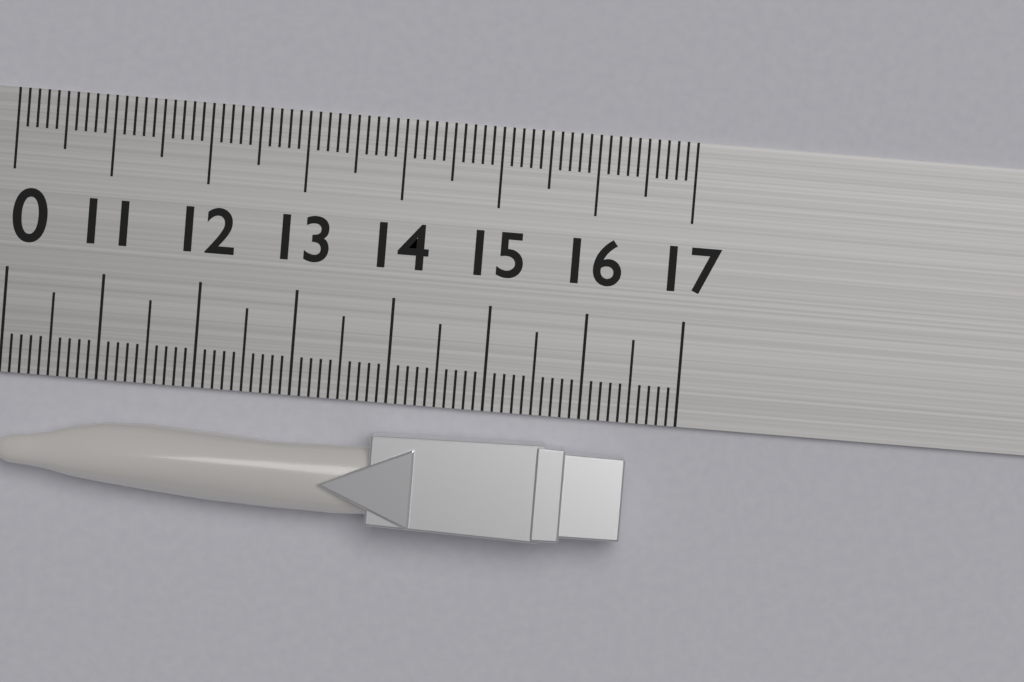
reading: 16.5 (no unit)
